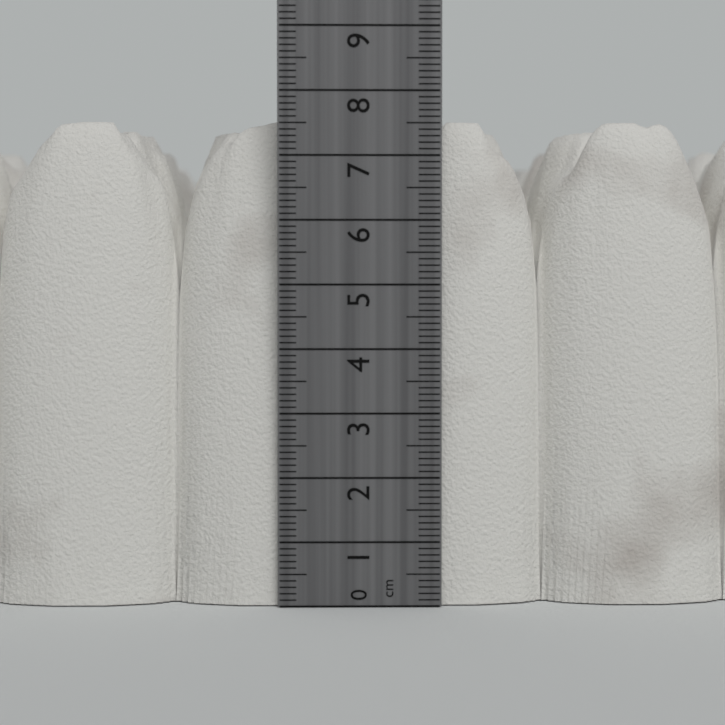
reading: 7.6 cm
